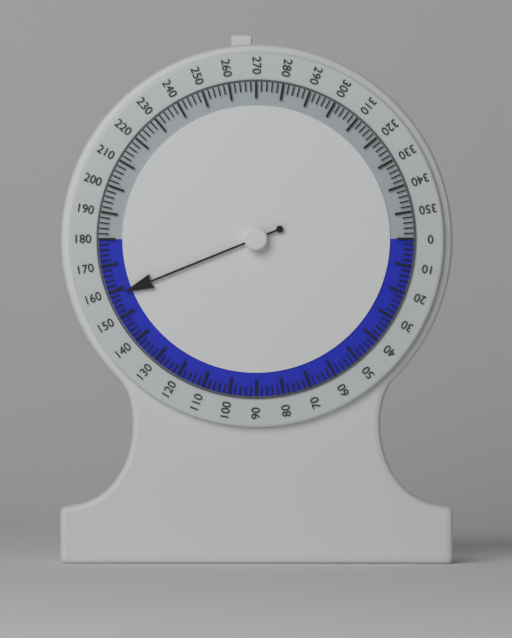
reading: 158 (no unit)
